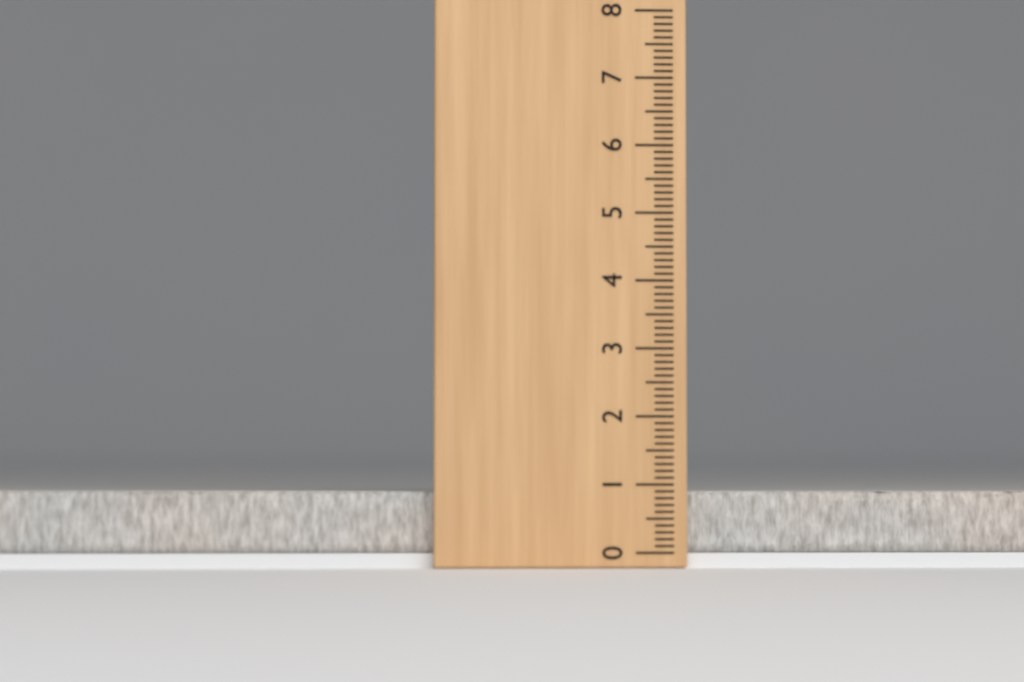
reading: 0.9 (no unit)
